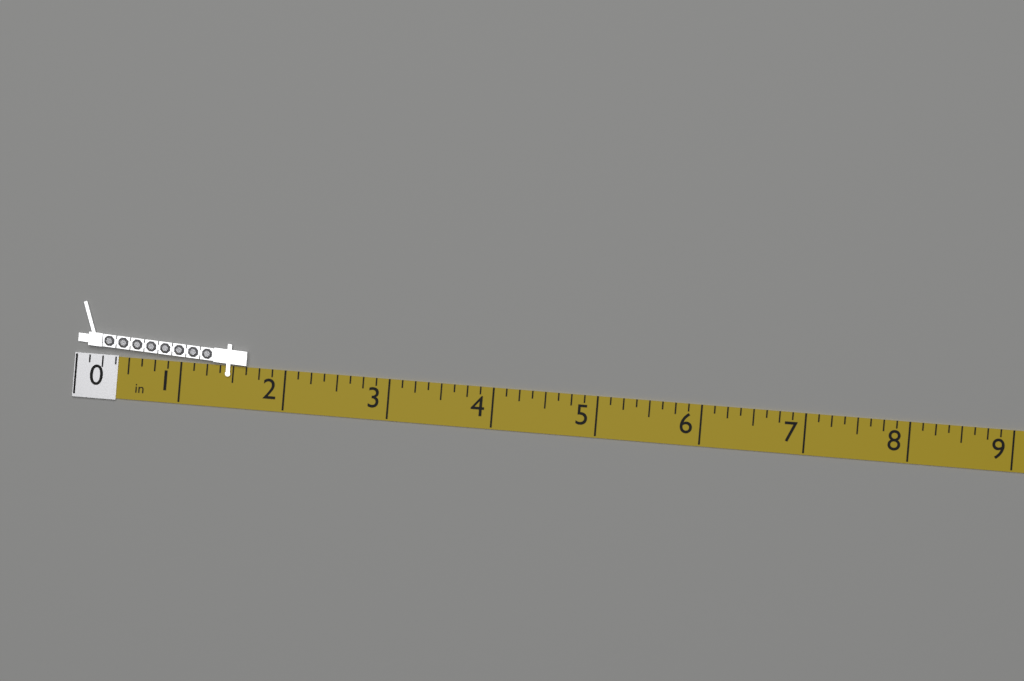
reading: 1.625 in
